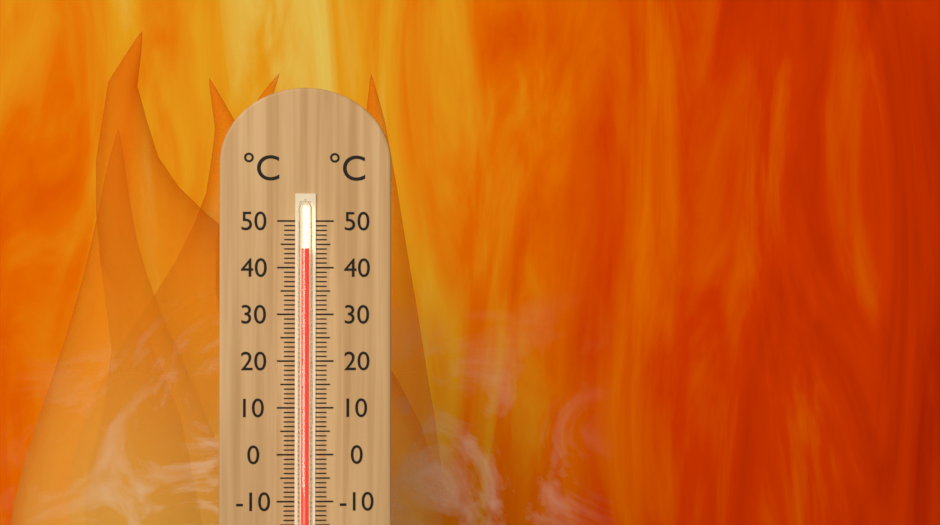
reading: 44 °C
